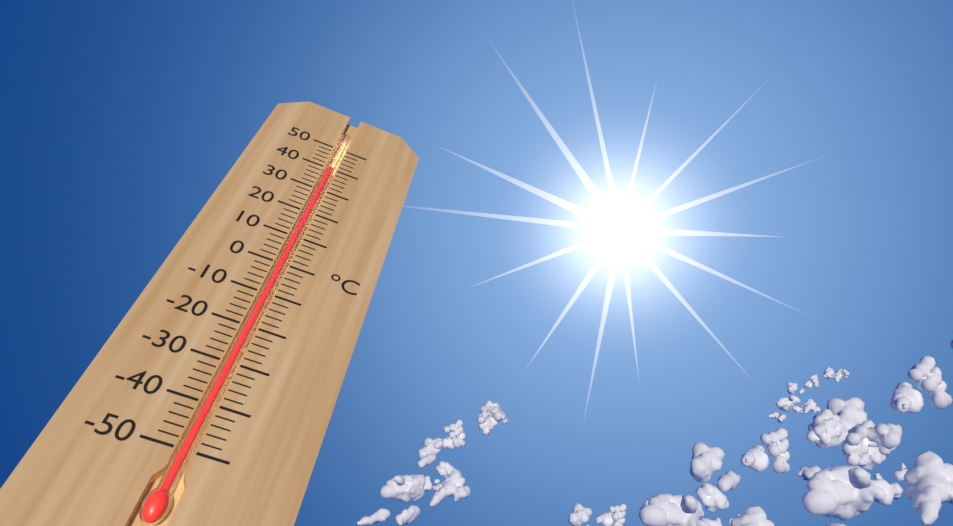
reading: 40 °C
